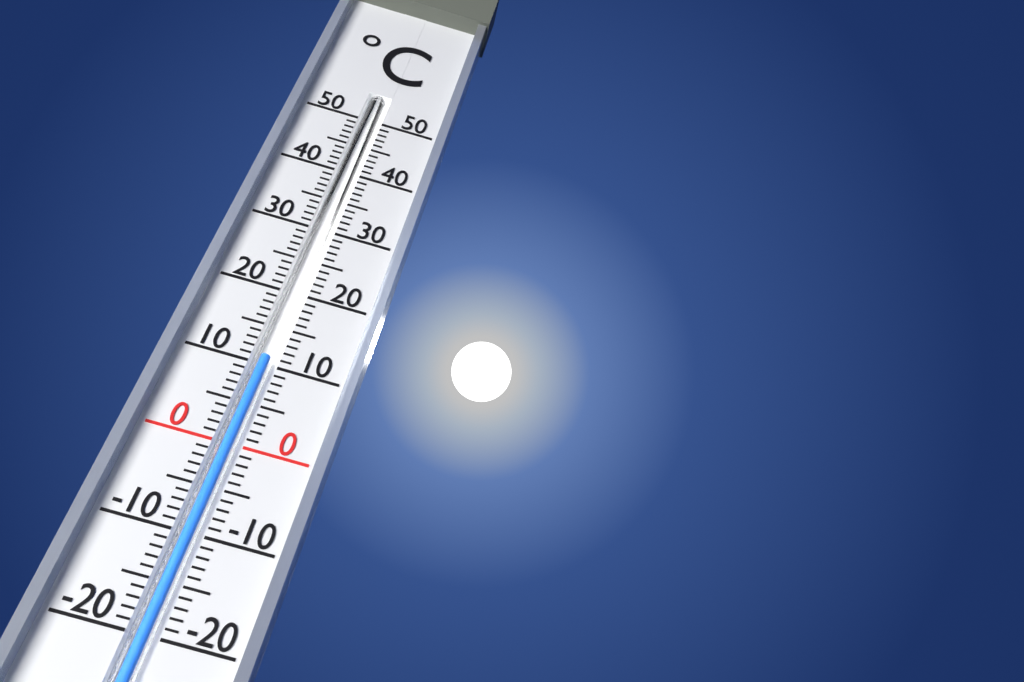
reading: 11 °C
